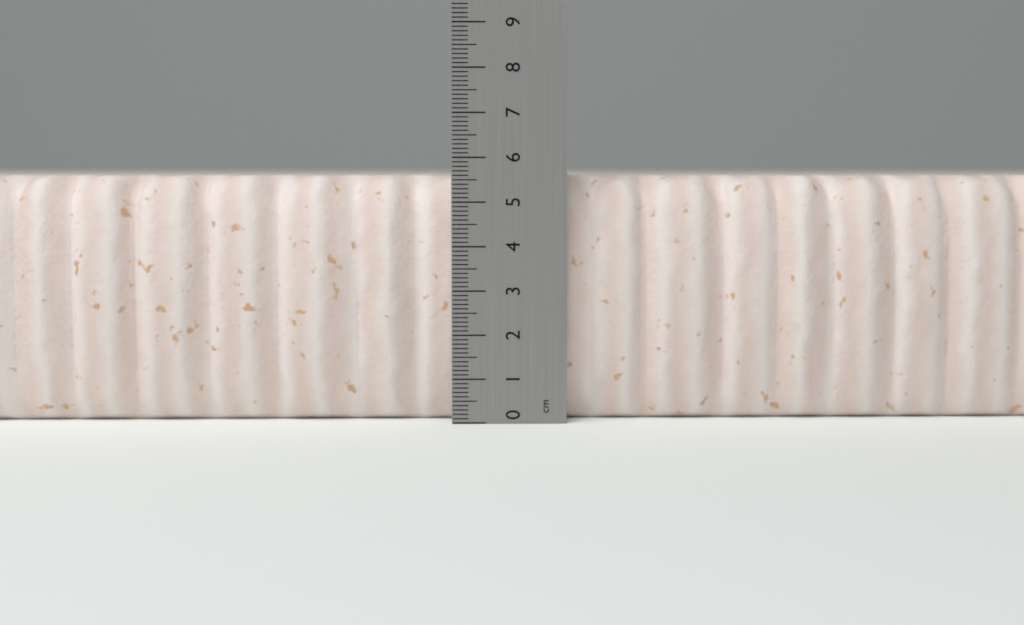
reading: 5.6 cm
